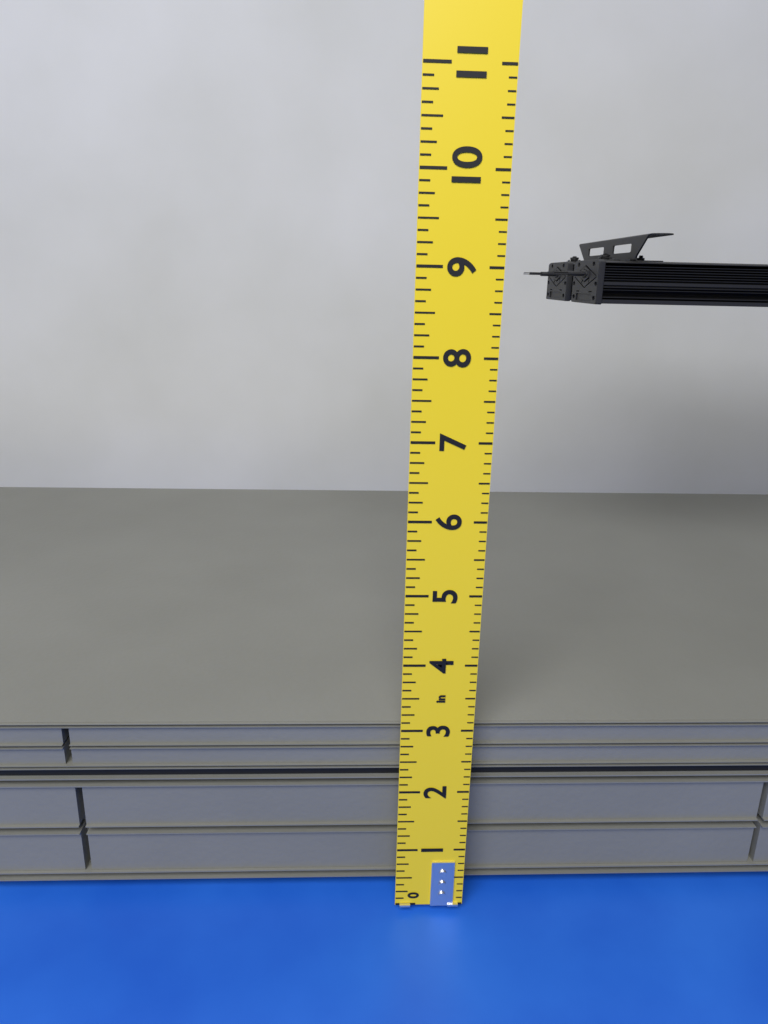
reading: 2.875 in
